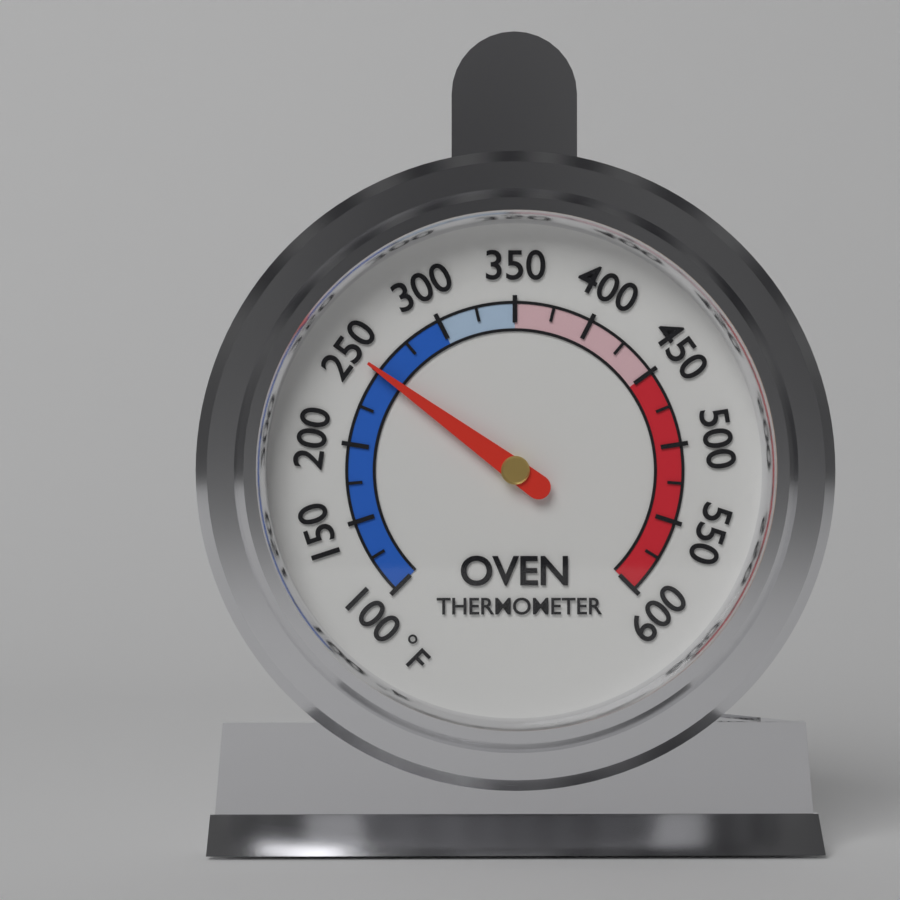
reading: 250 °F
